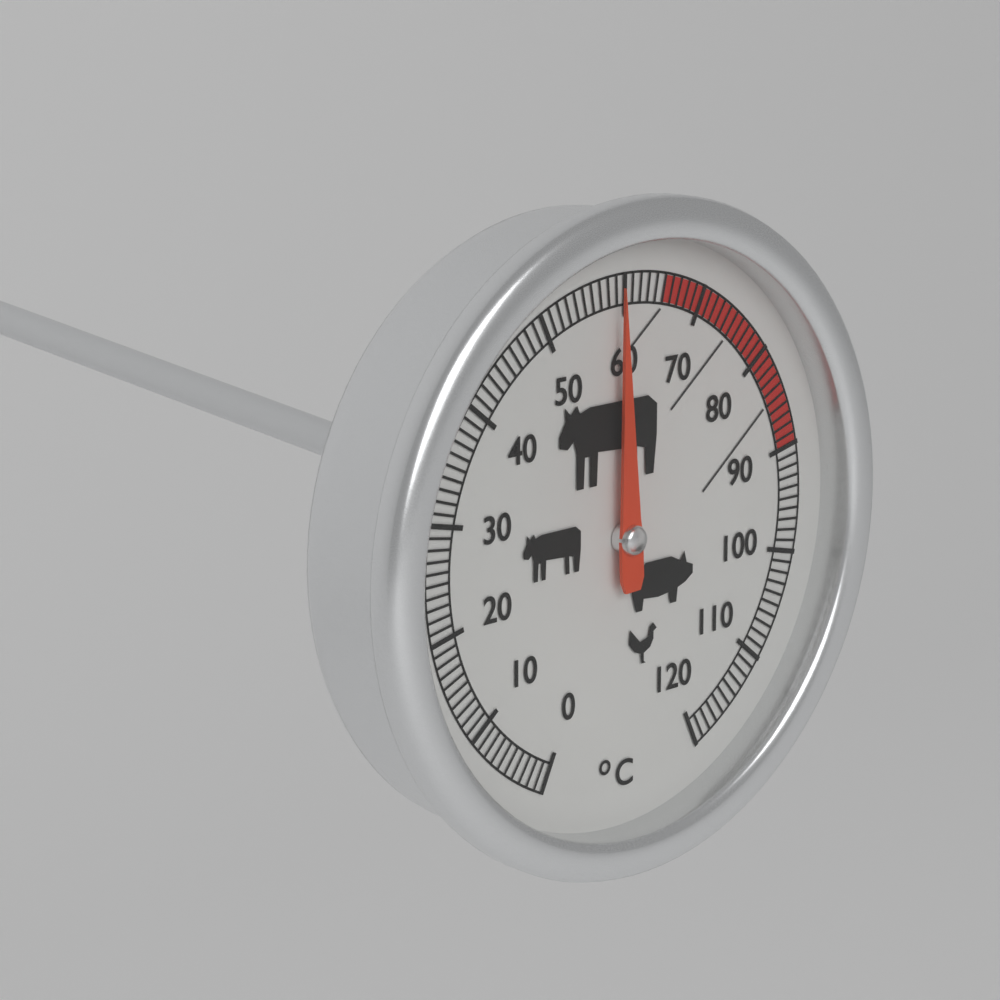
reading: 59 °C
